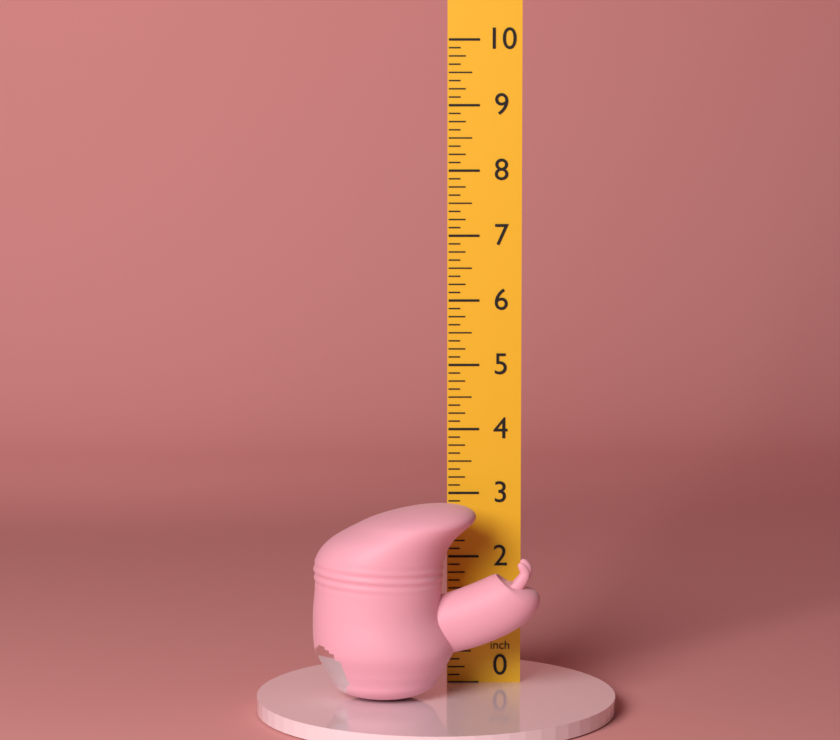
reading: 3.000 in
